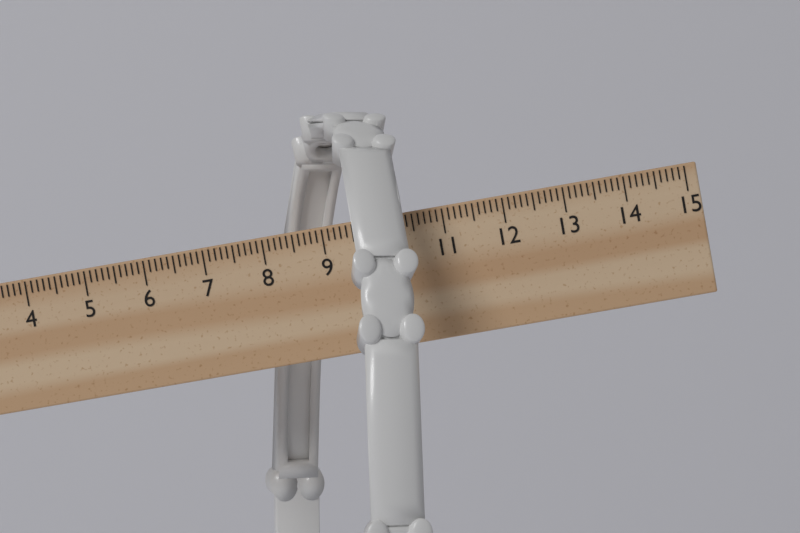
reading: 10.6 cm
